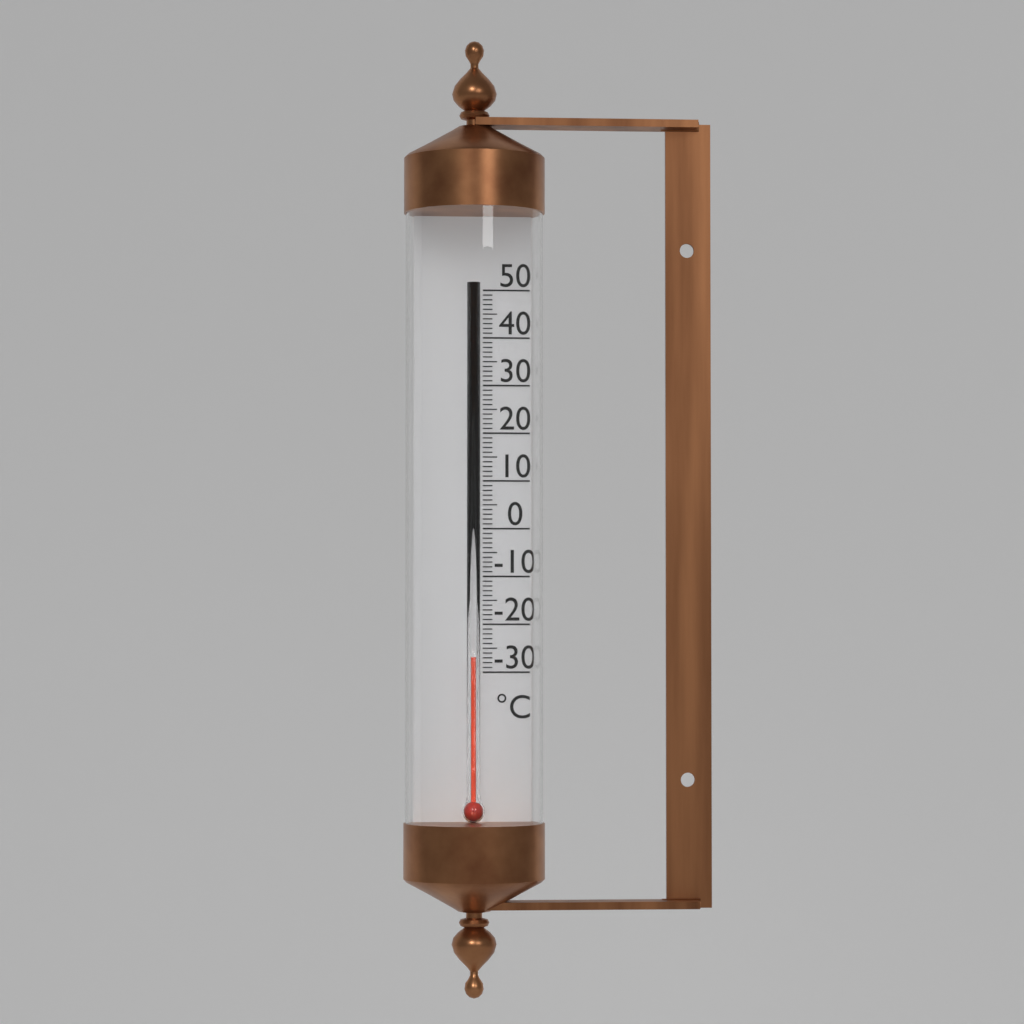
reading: -27 °C
